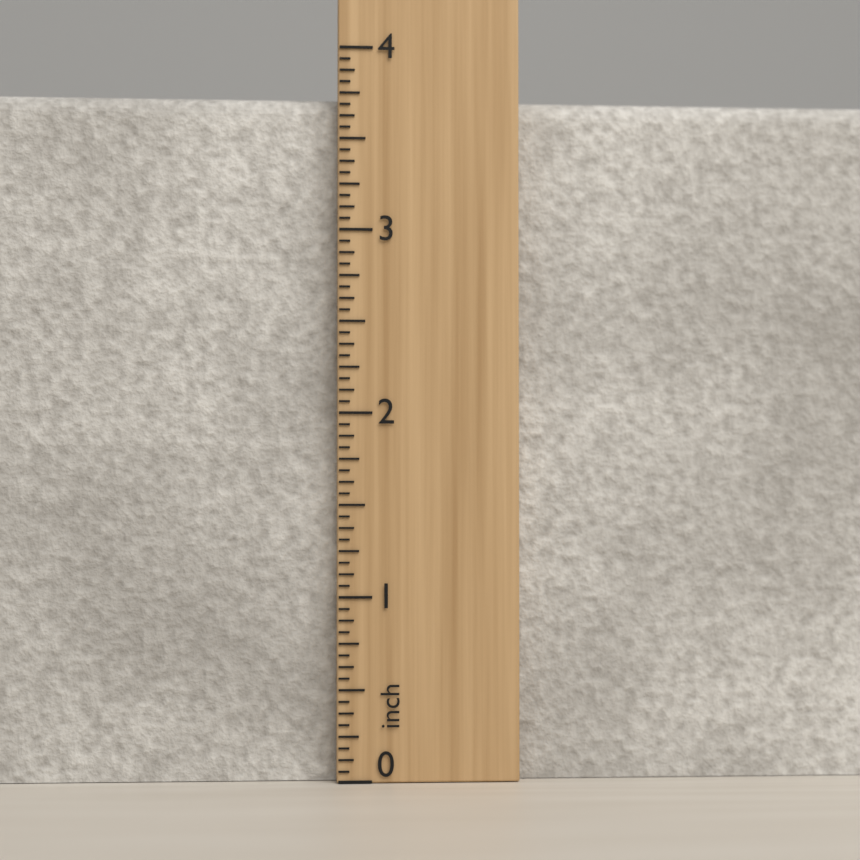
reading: 3.7500 inch
